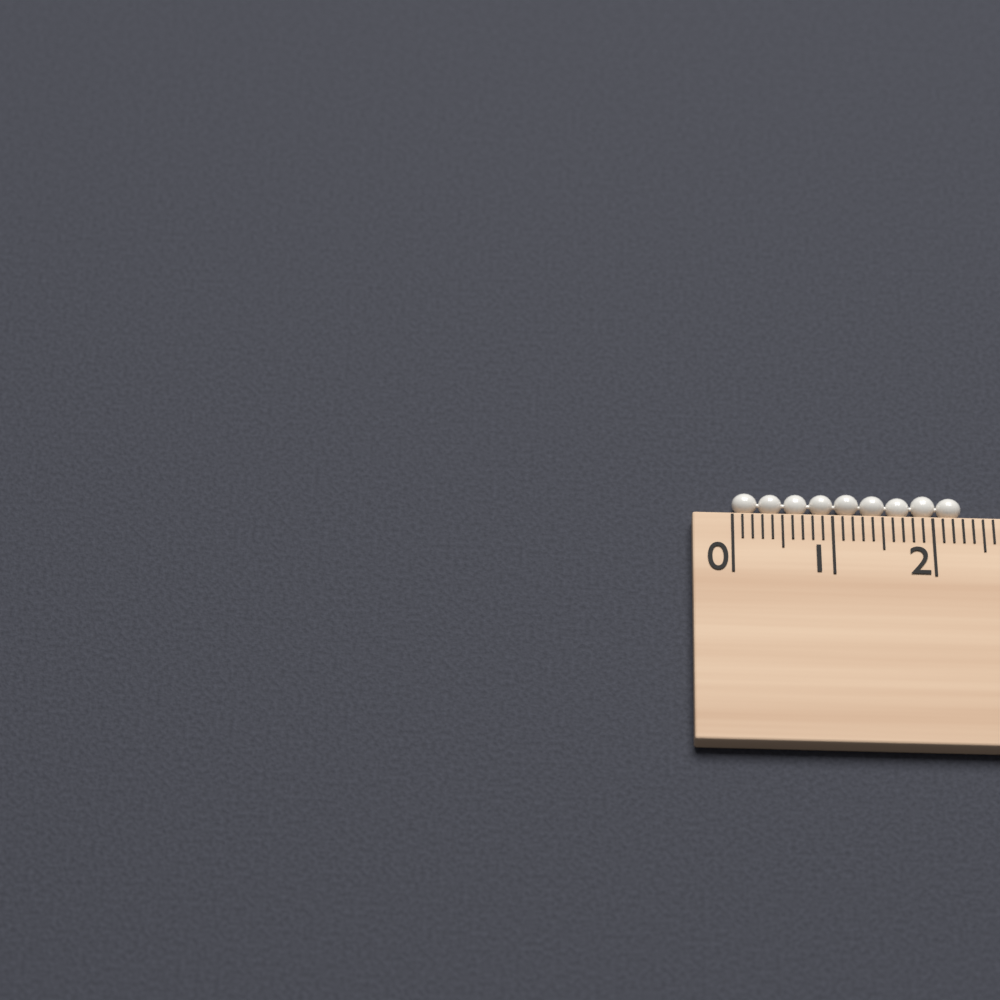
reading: 2.3 cm
